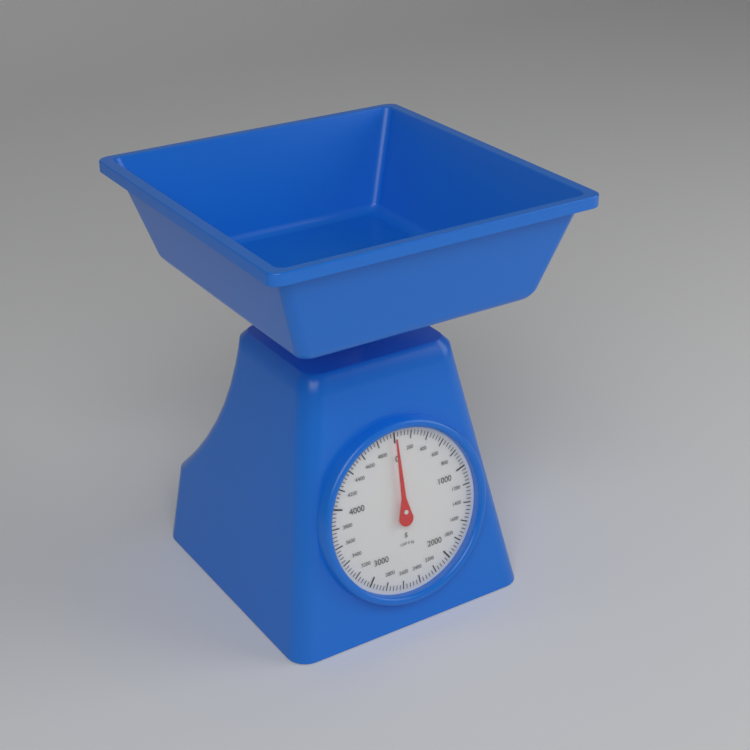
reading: 0 g
